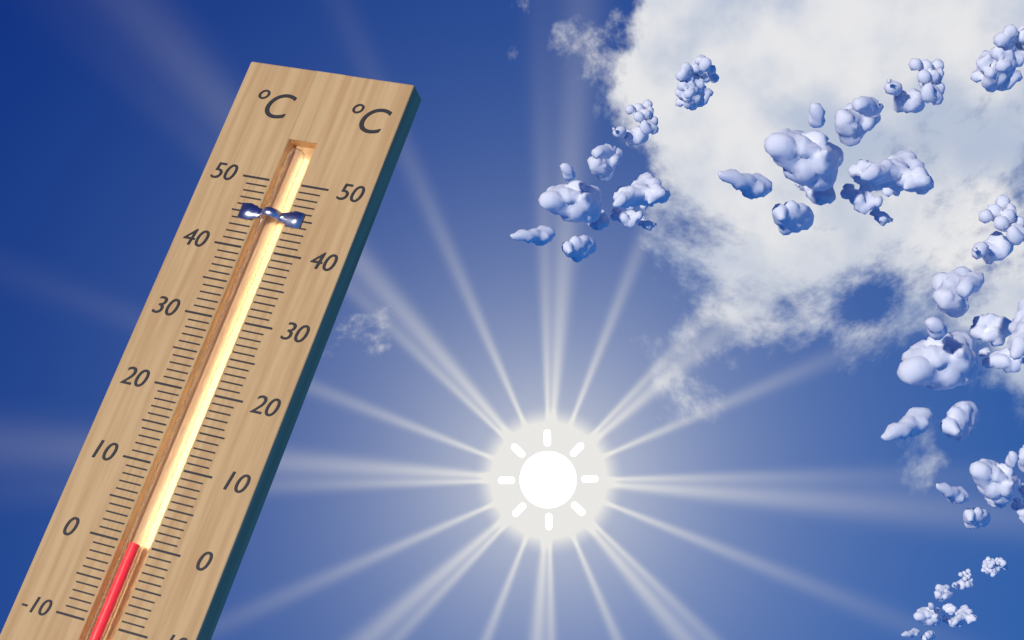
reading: 0 °C
